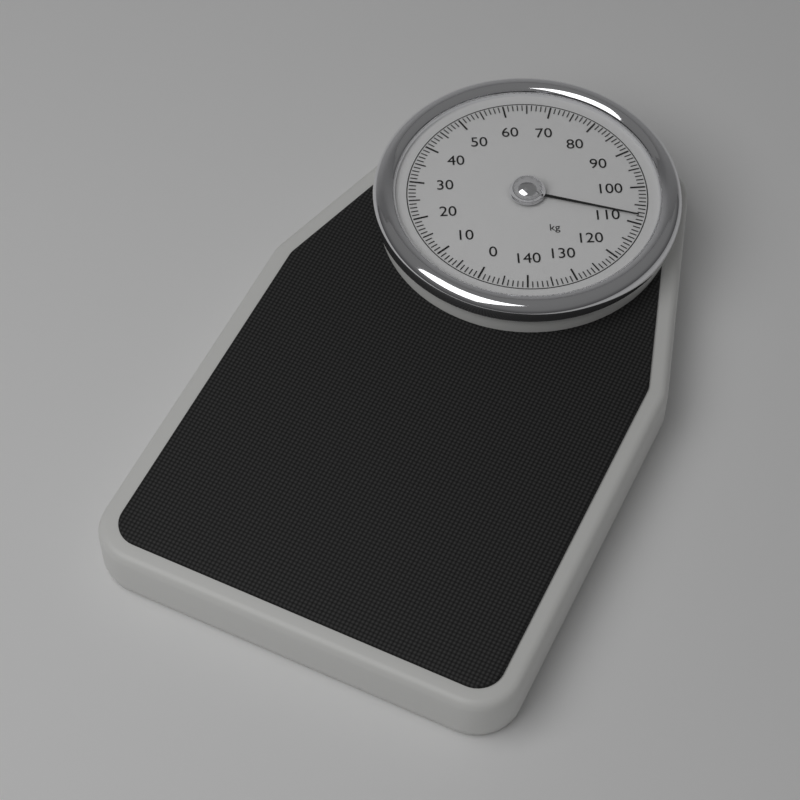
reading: 108 kg
